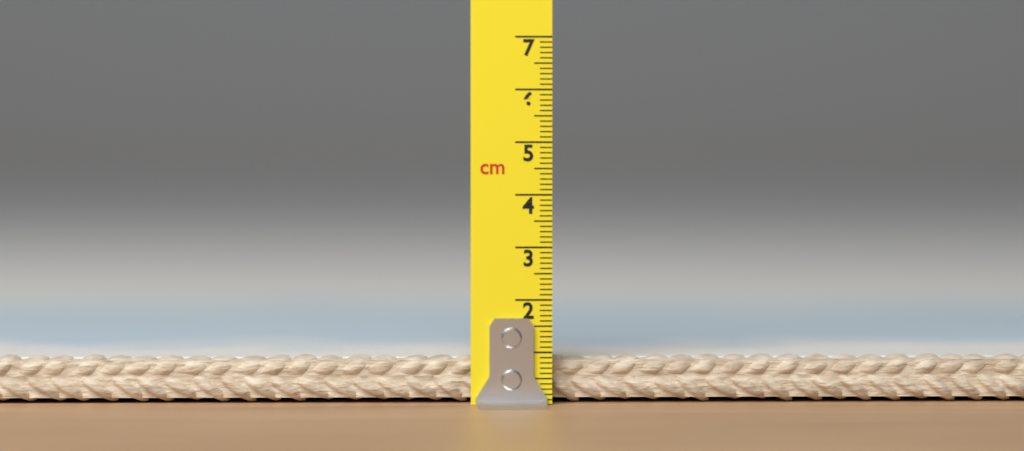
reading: 0.9 cm
